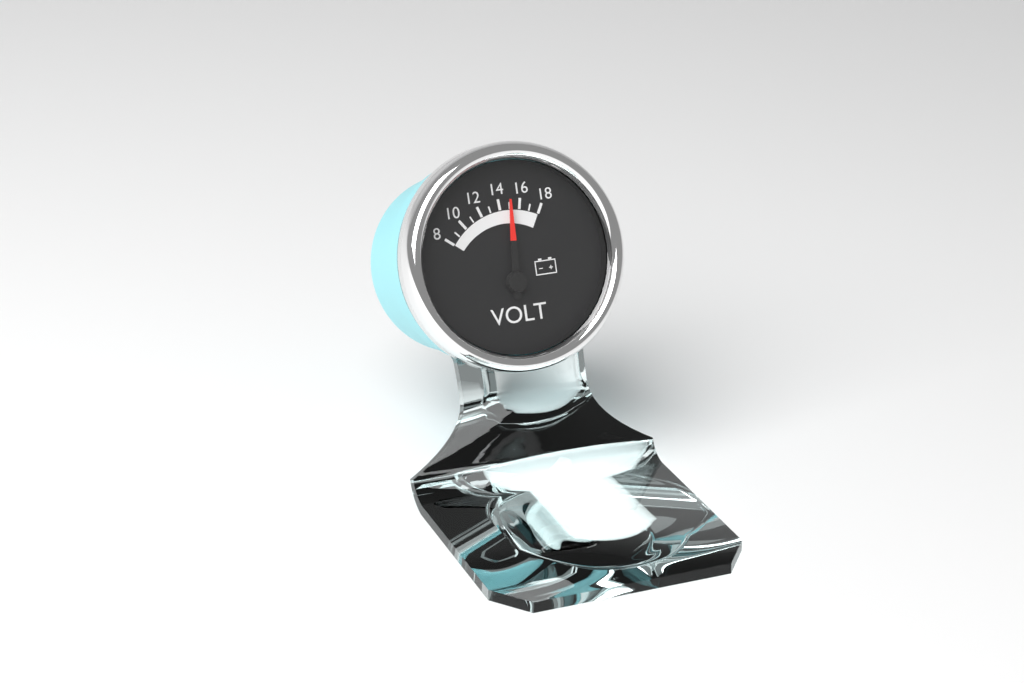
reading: 15 V
